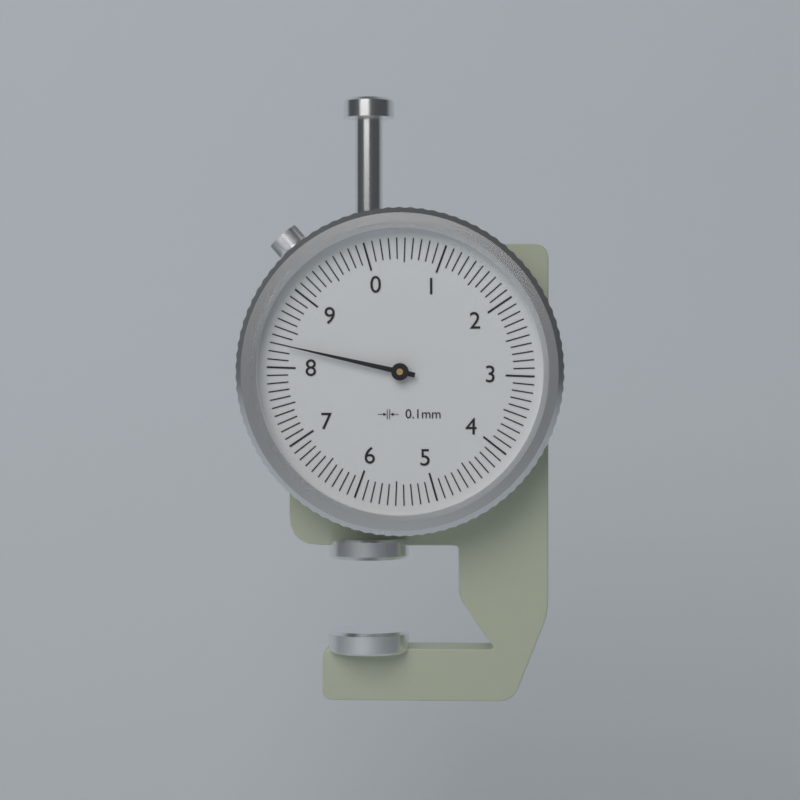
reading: 8.3 mm
